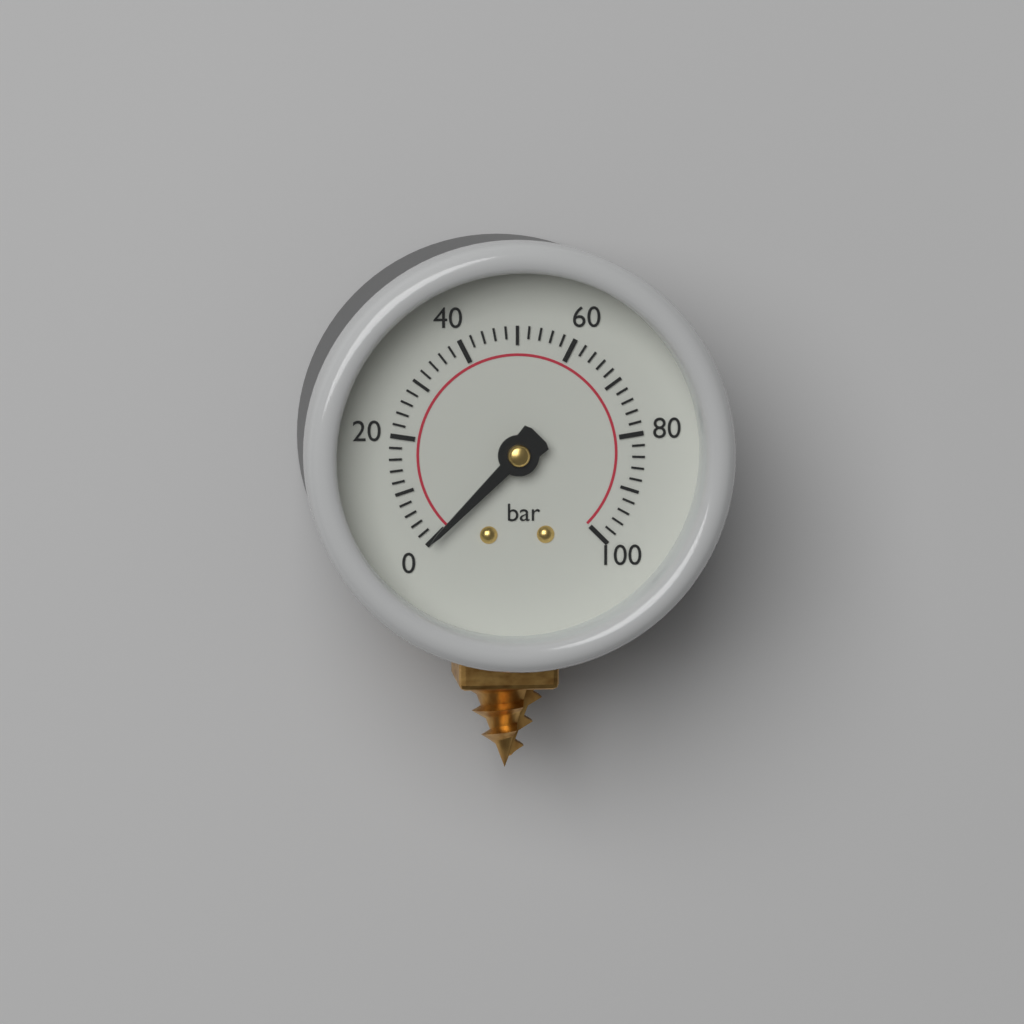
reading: 0 bar
